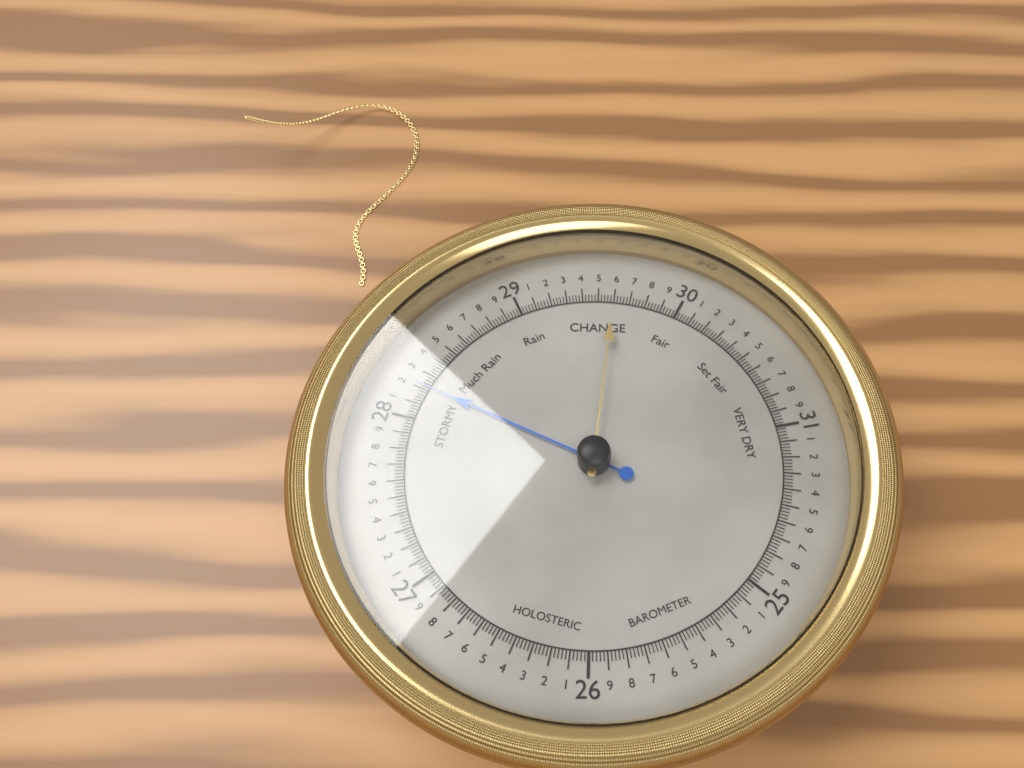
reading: 28.22 (no unit)
